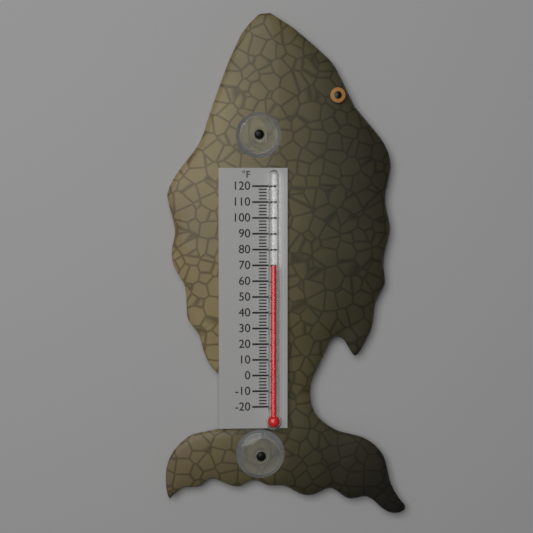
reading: 70 °F
